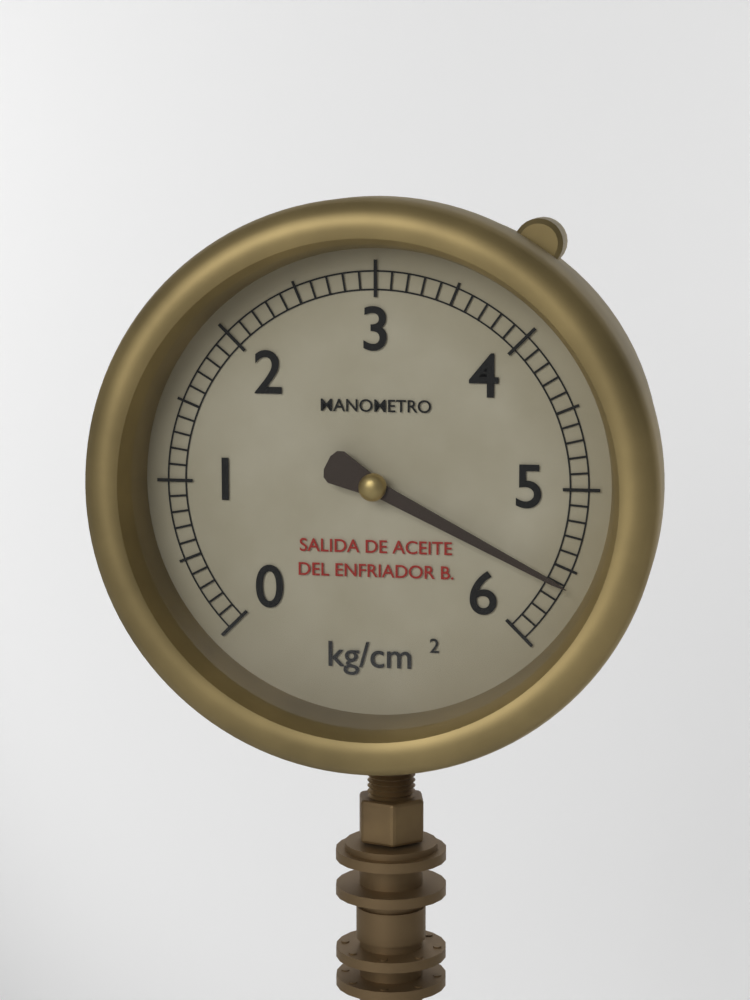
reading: 5.6 kg/cm²
